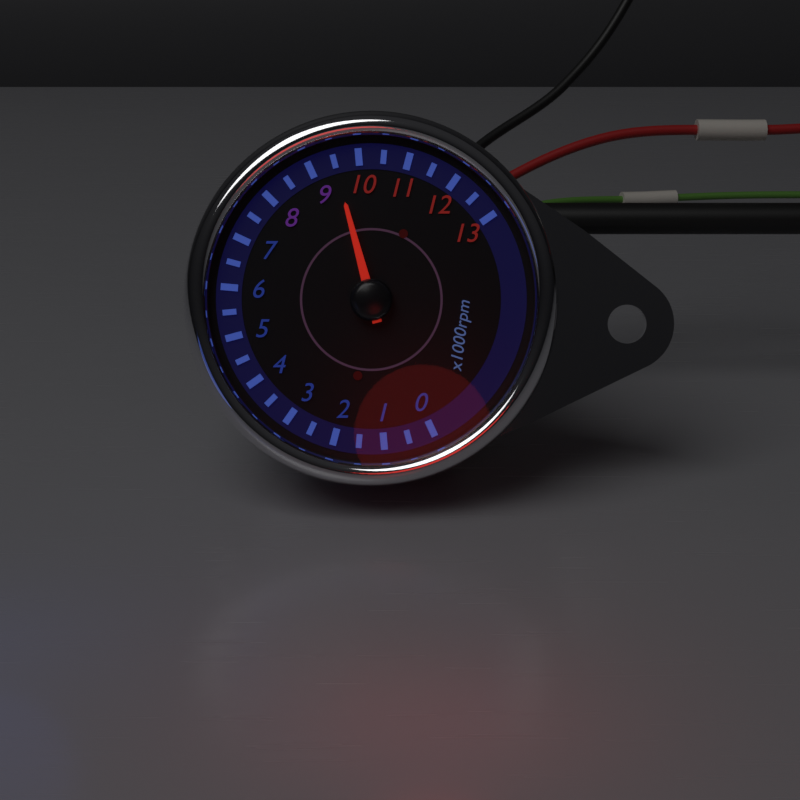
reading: 9500 rpm
